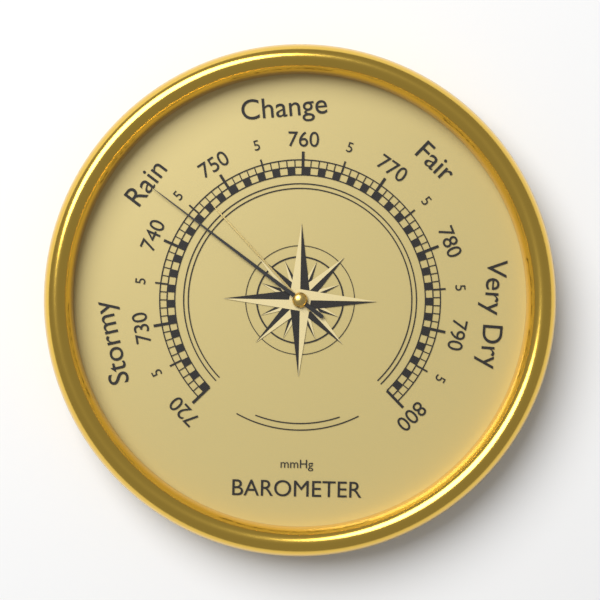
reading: 744 mmHg
